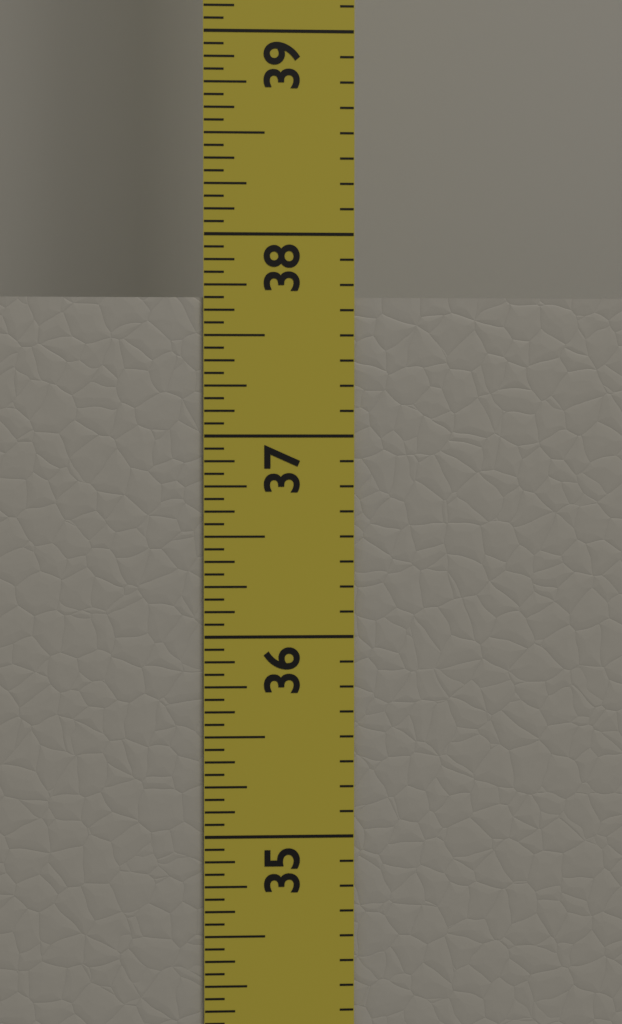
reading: 37.6875 in
